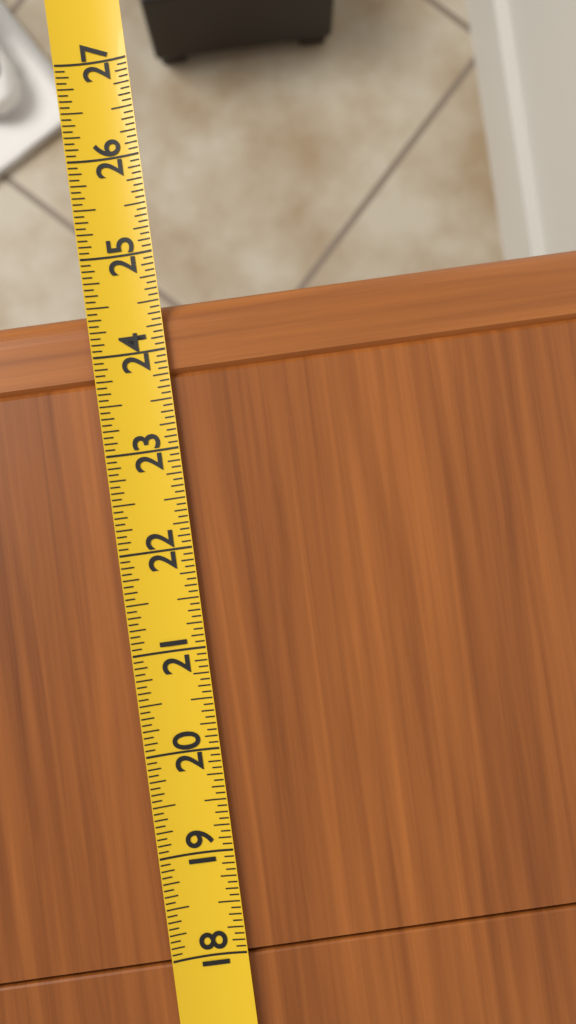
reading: 24.5000 (no unit)
